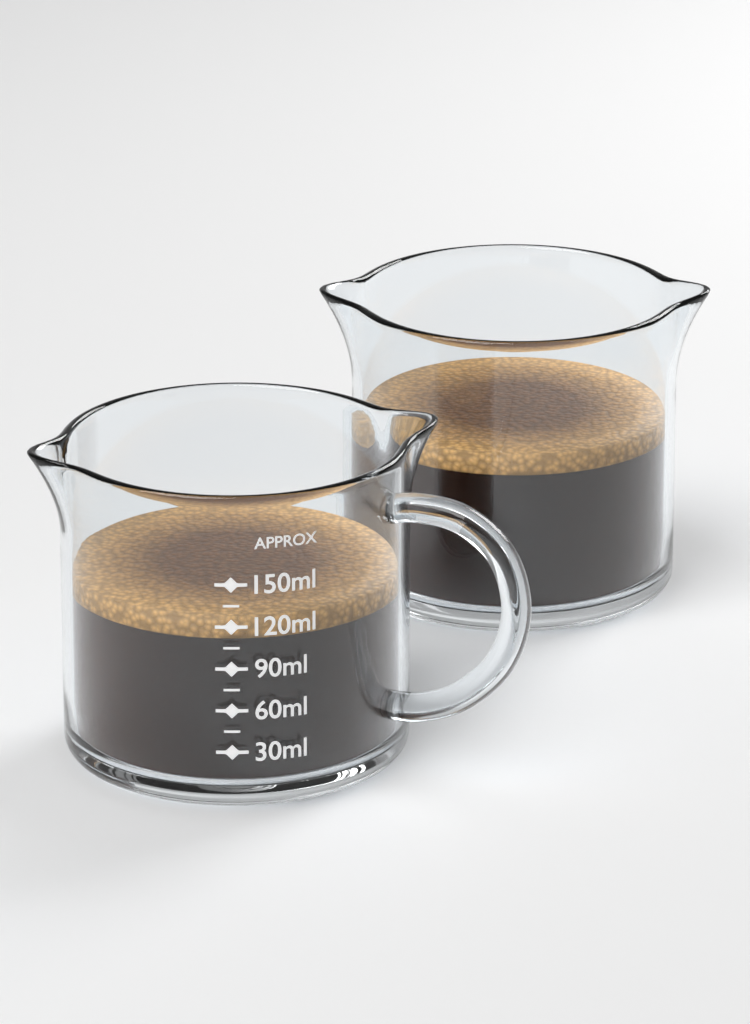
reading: 125 ml
